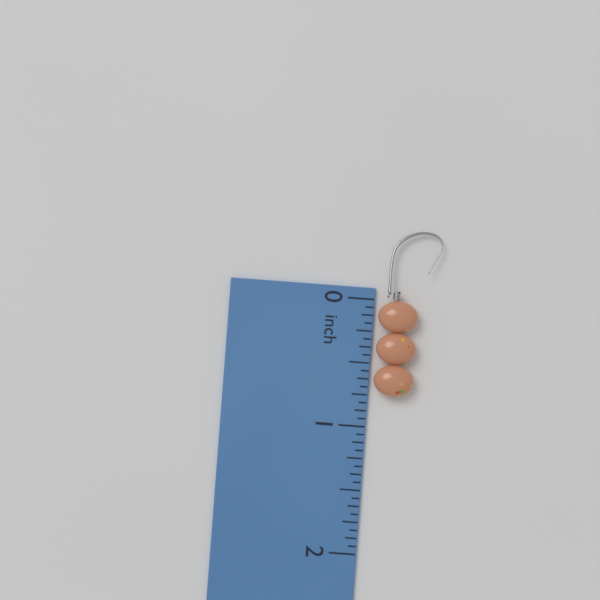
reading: 0.7500 inch
